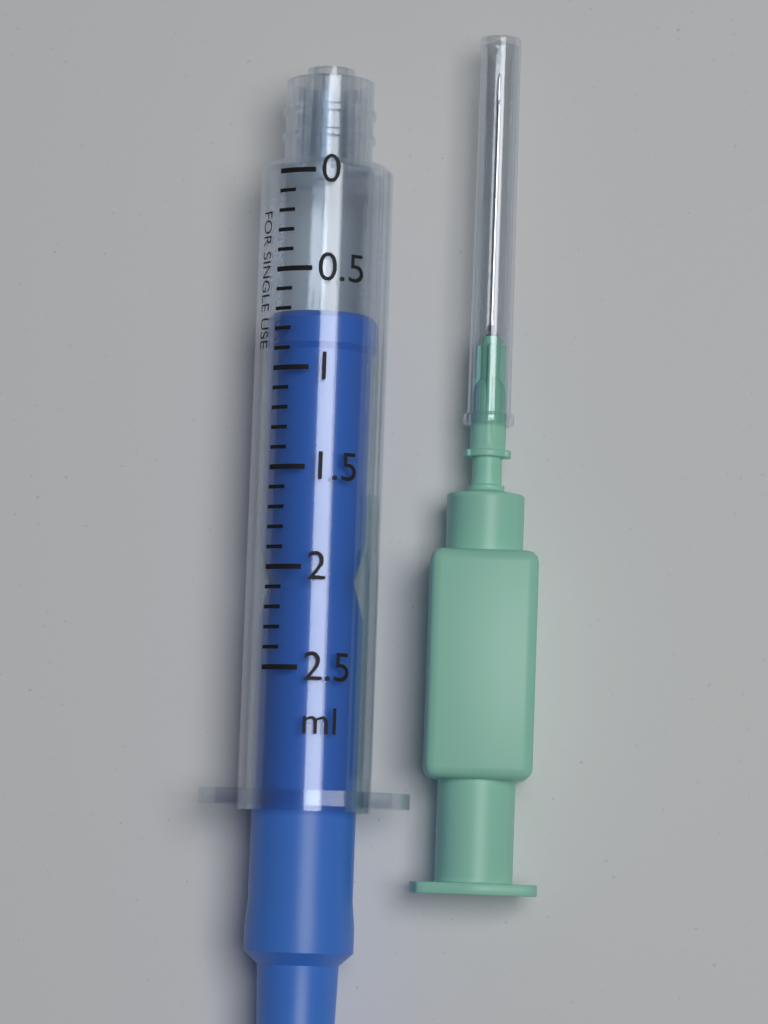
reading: 0.7 ml
